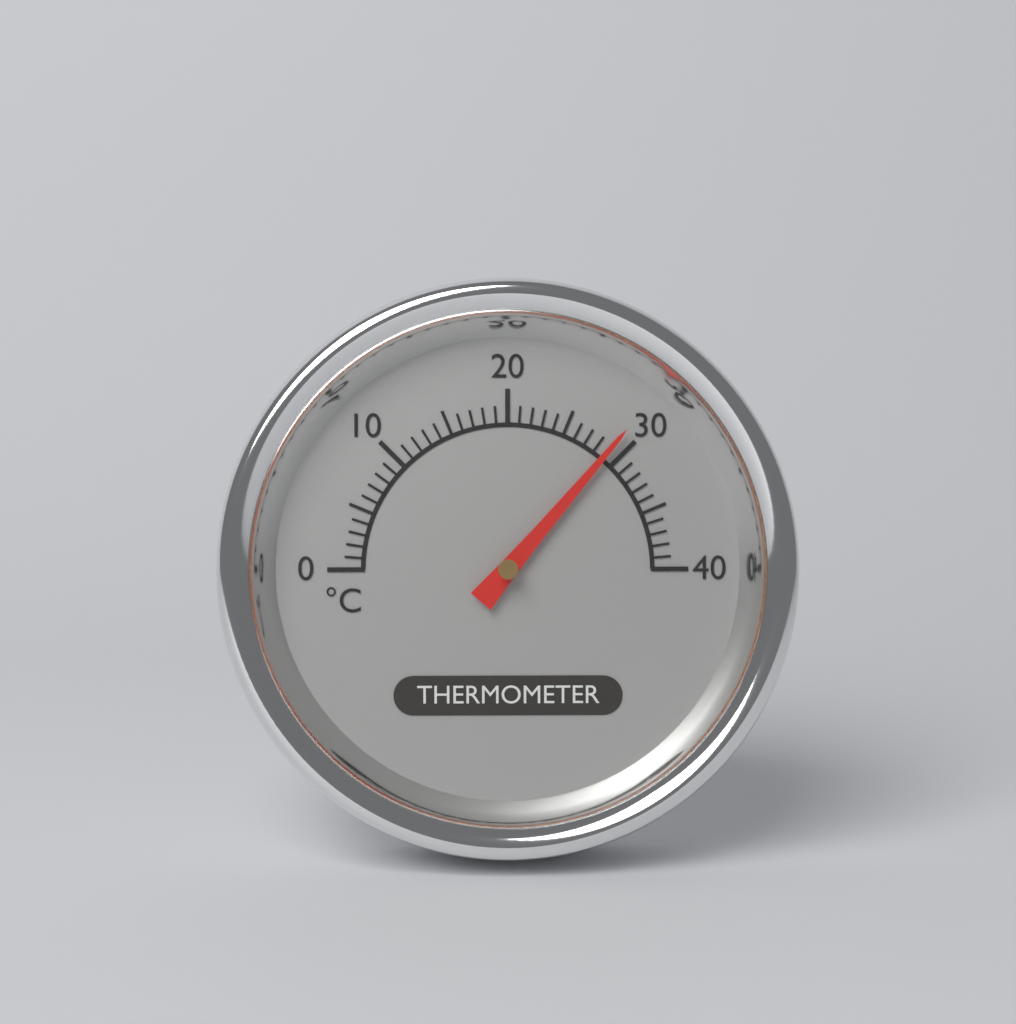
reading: 29 °C
